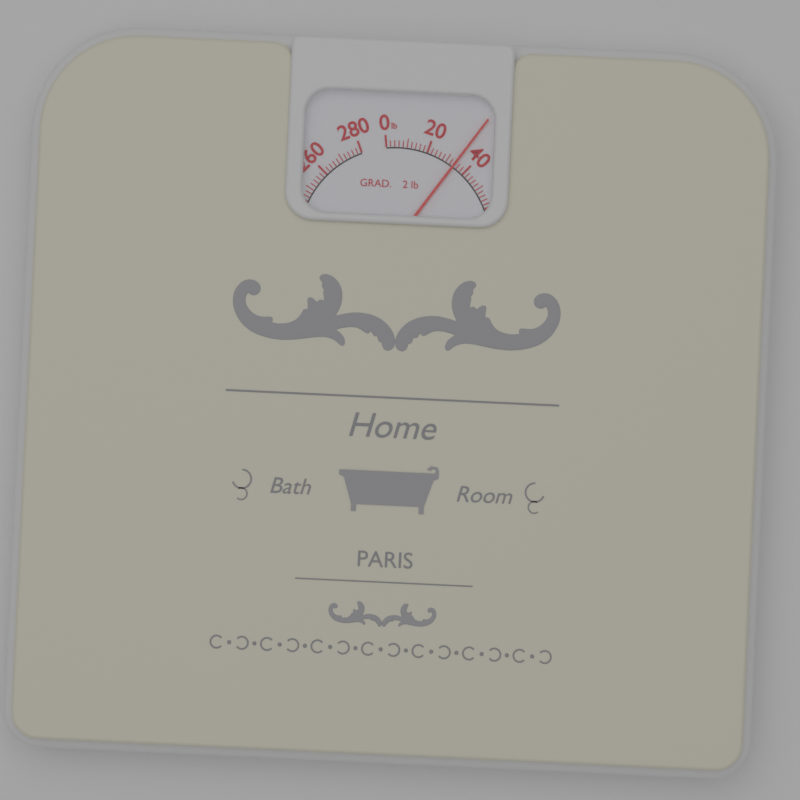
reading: 34 lb
